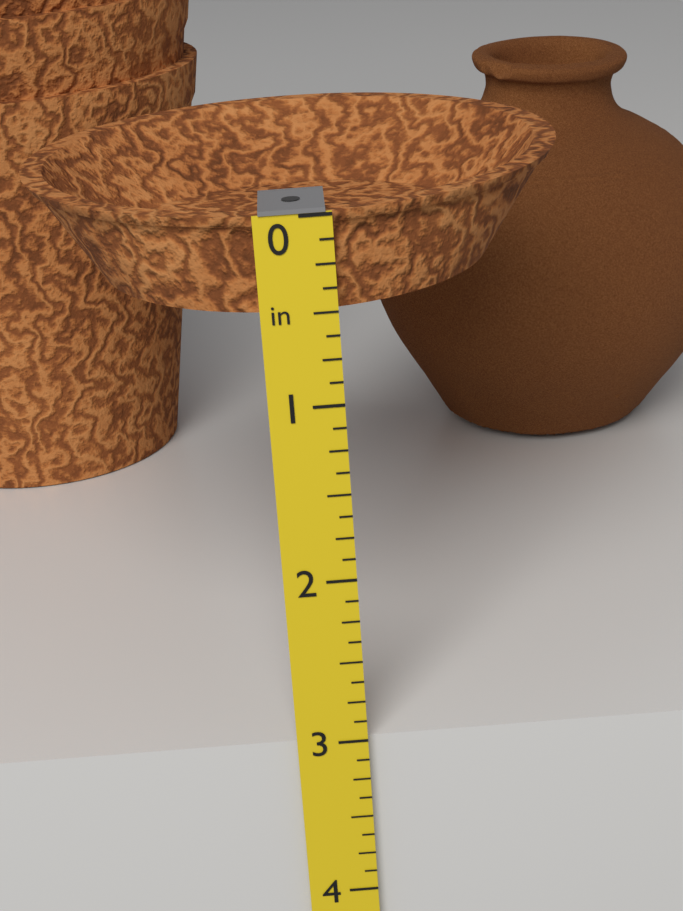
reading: 0.500 in
